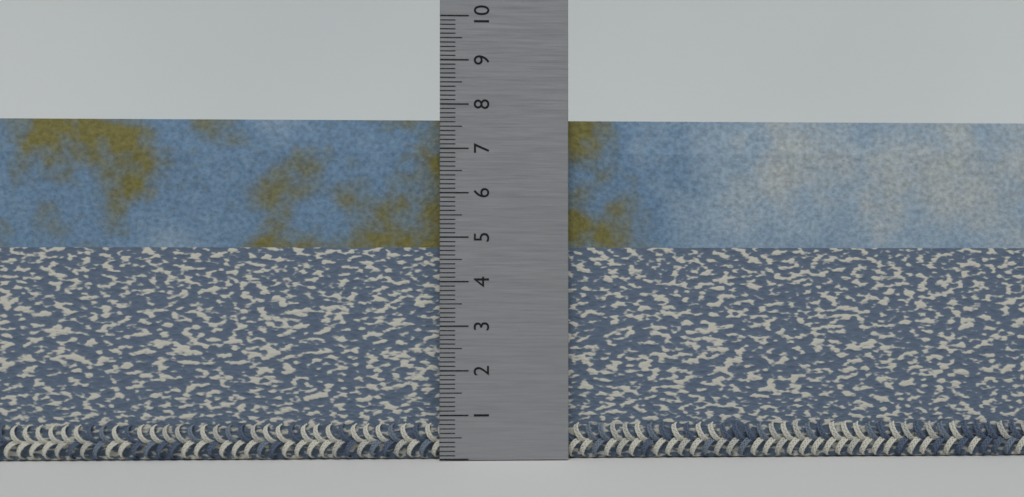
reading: 7.7 (no unit)
